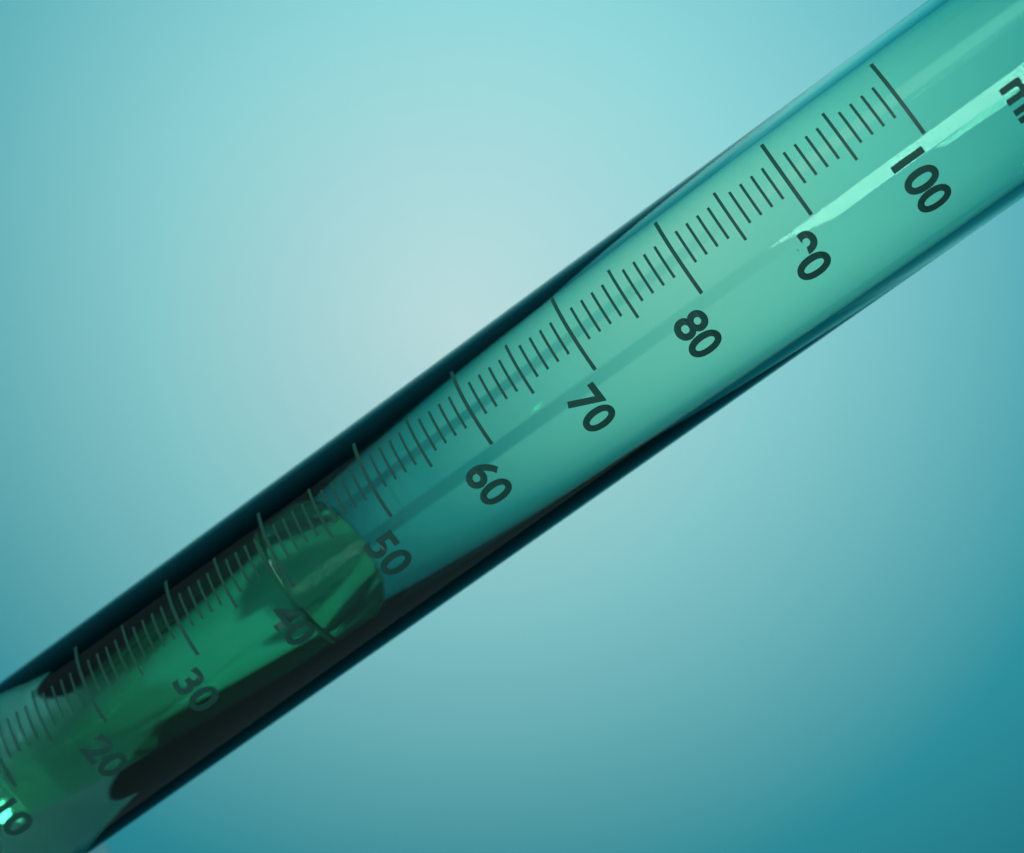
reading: 39 ml
